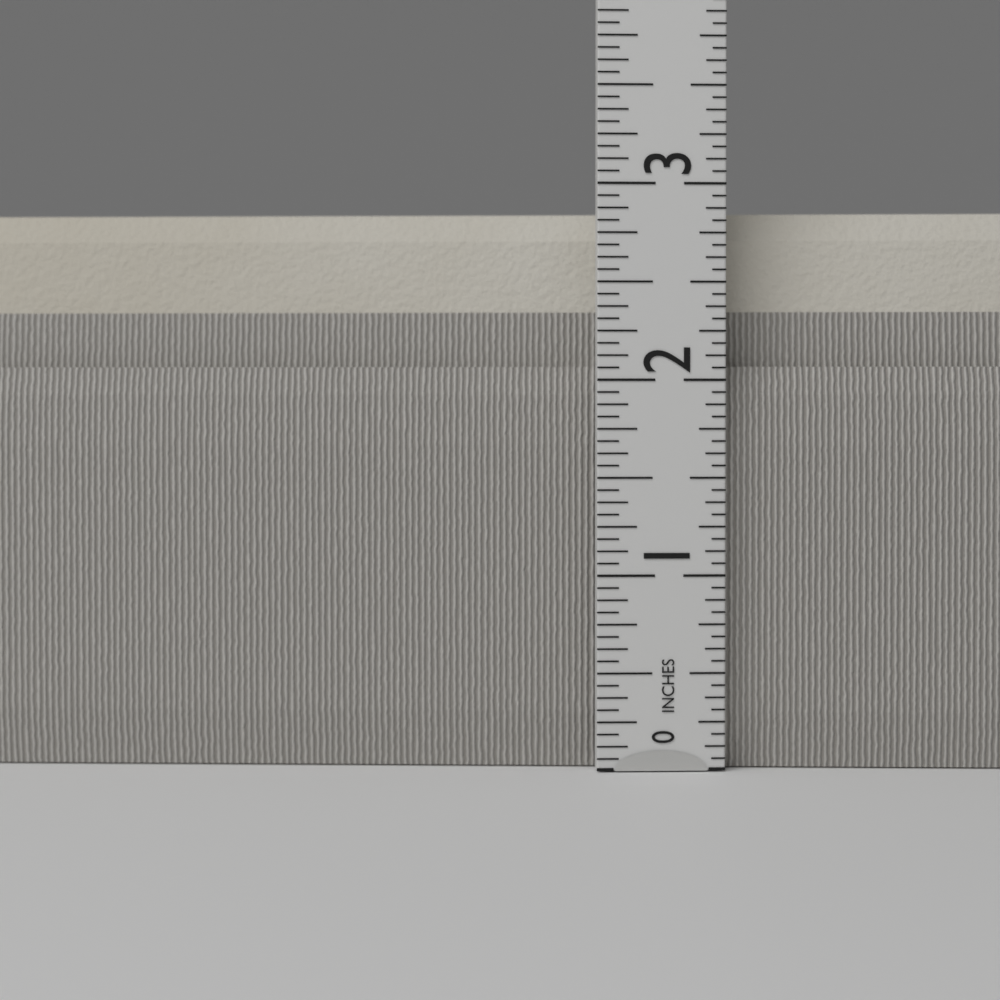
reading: 2.8750 in
